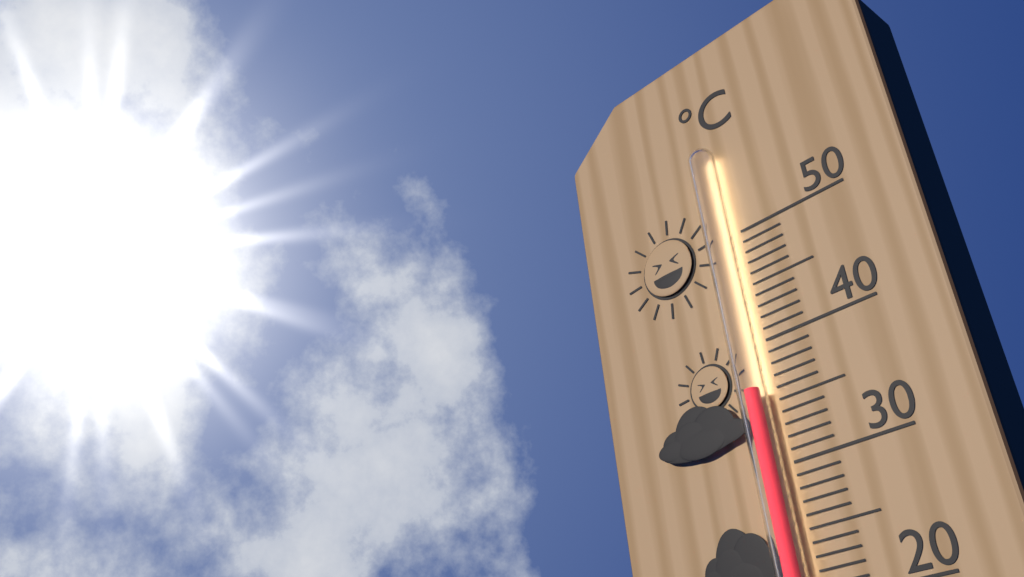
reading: 36 °C
